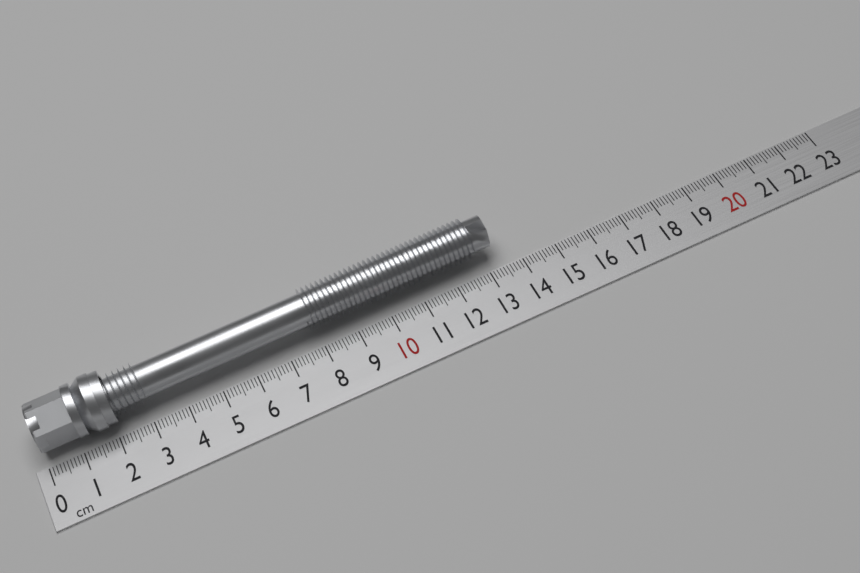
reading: 13.4 cm
